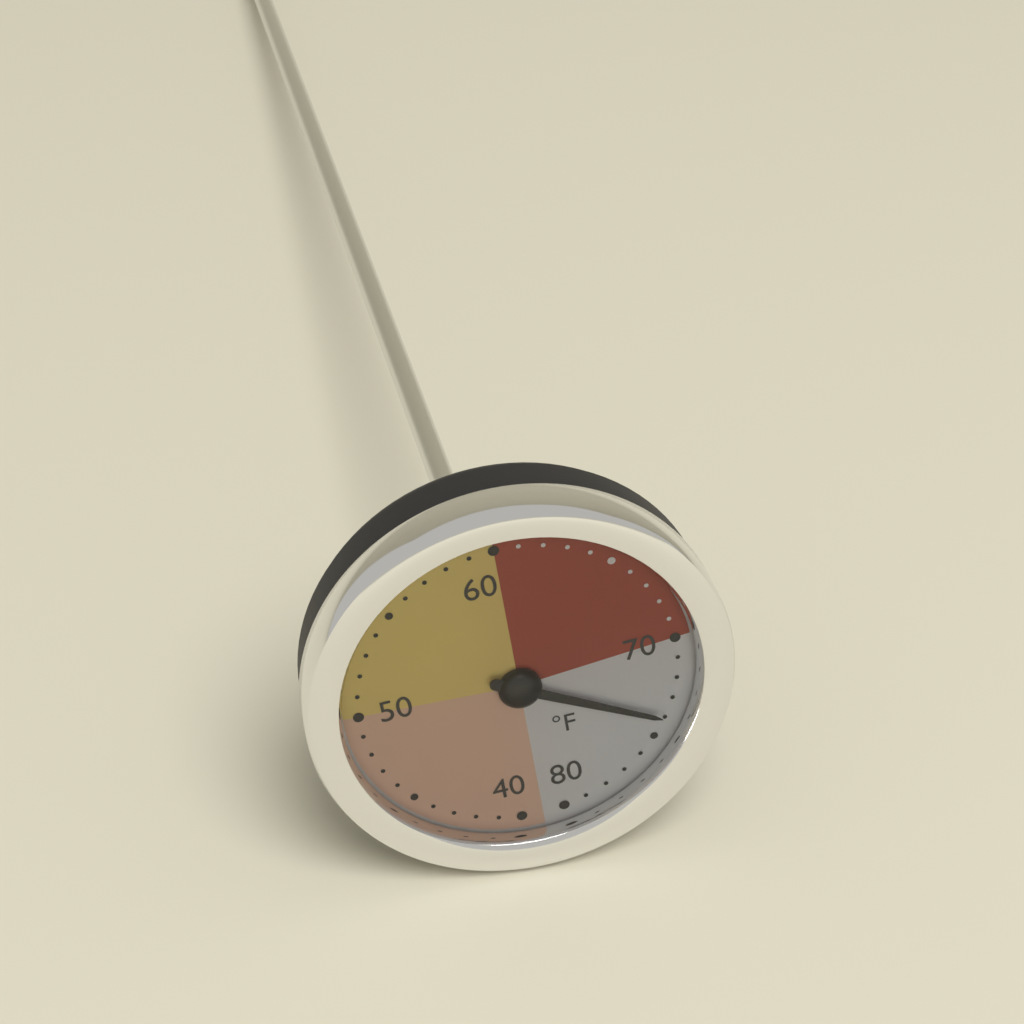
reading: 74 °F
